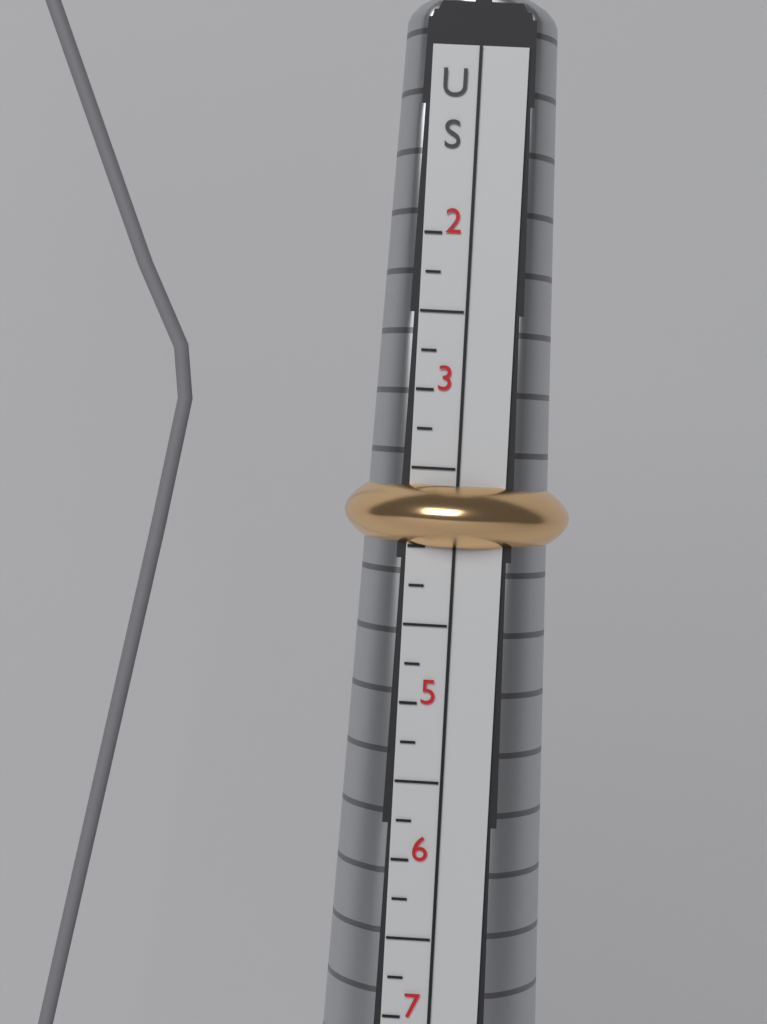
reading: 4.00 US
